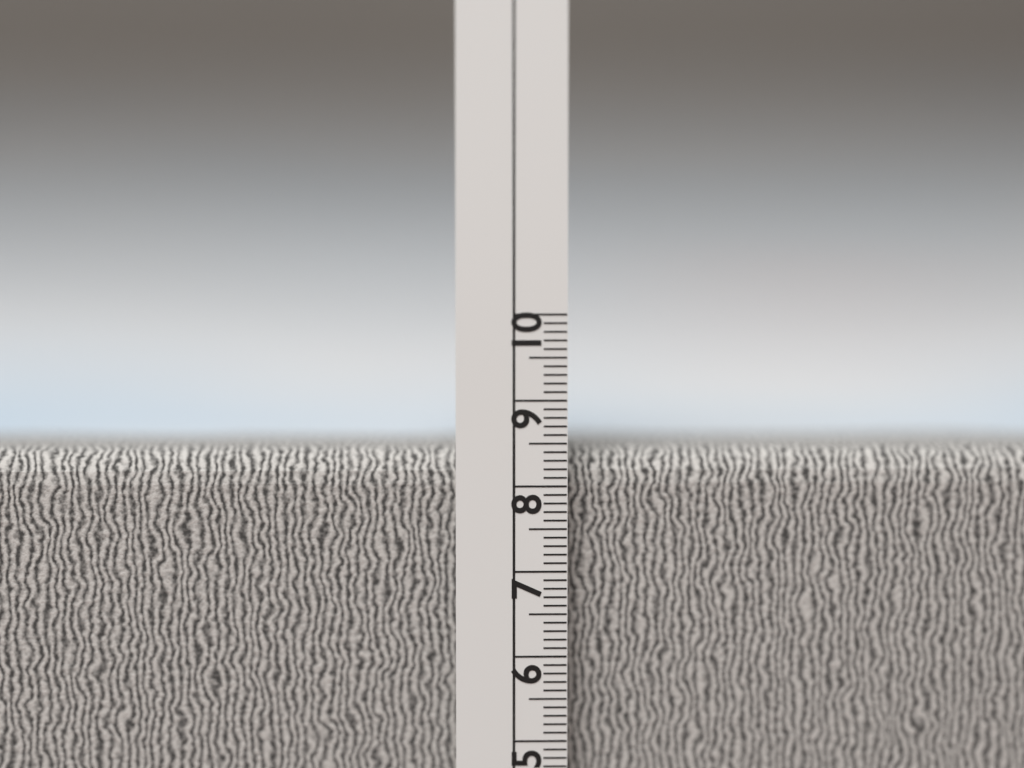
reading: 8.4 cm
